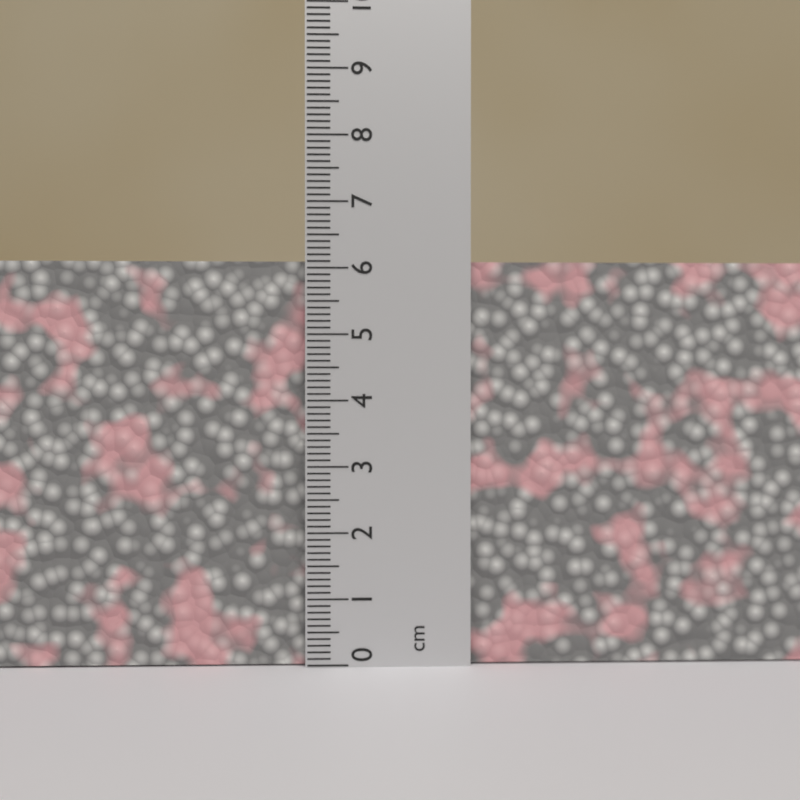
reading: 6.1 cm
